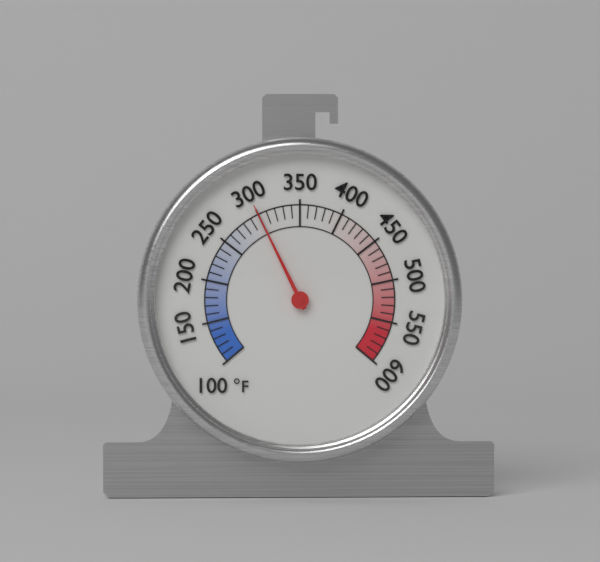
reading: 300 °F
